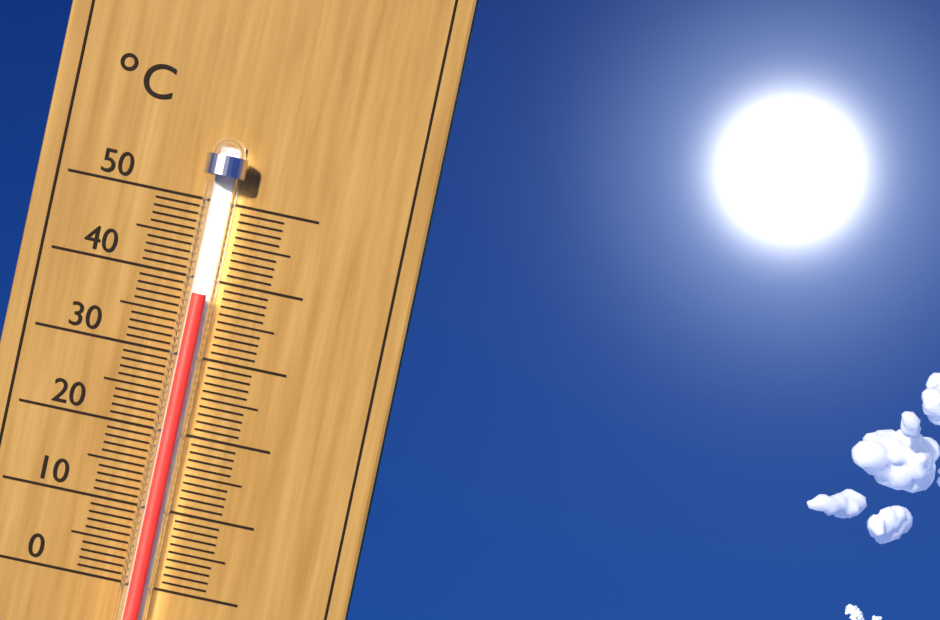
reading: 38 °C
